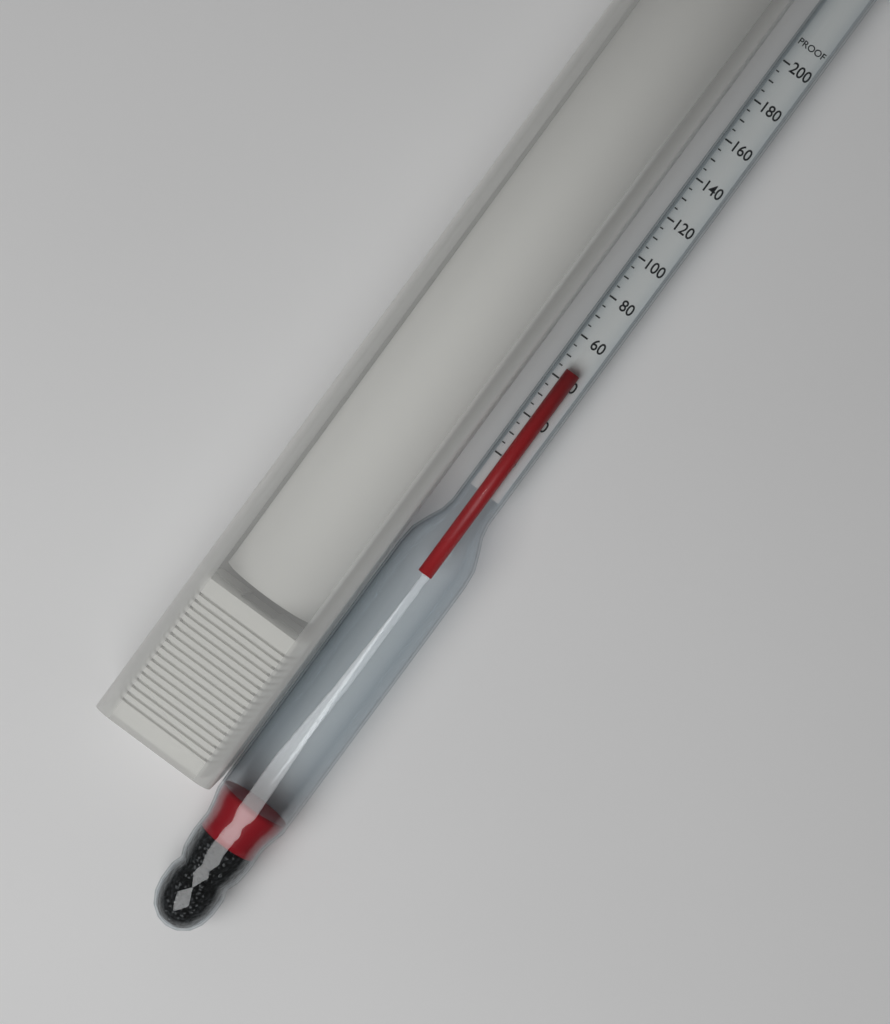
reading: 45 proof
